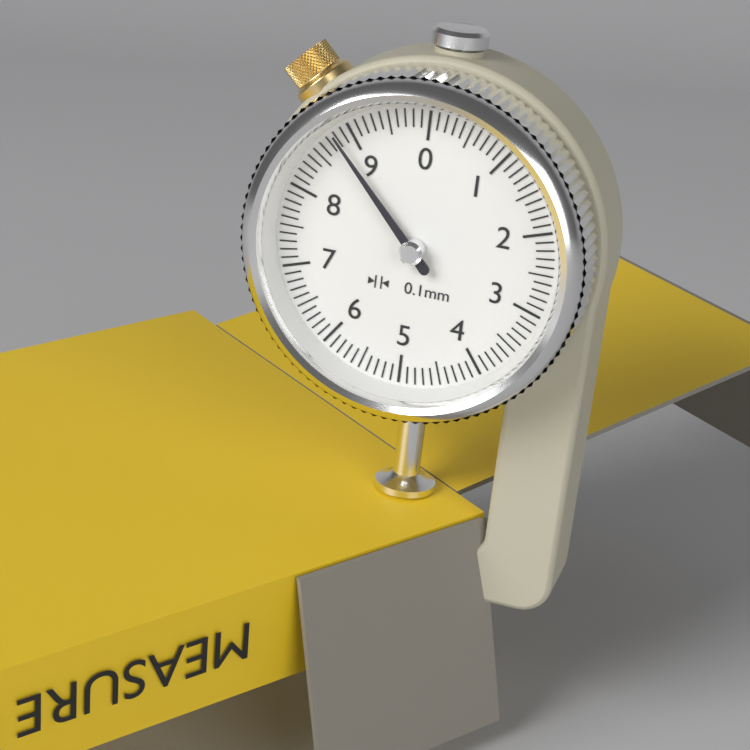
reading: 8.8 mm
